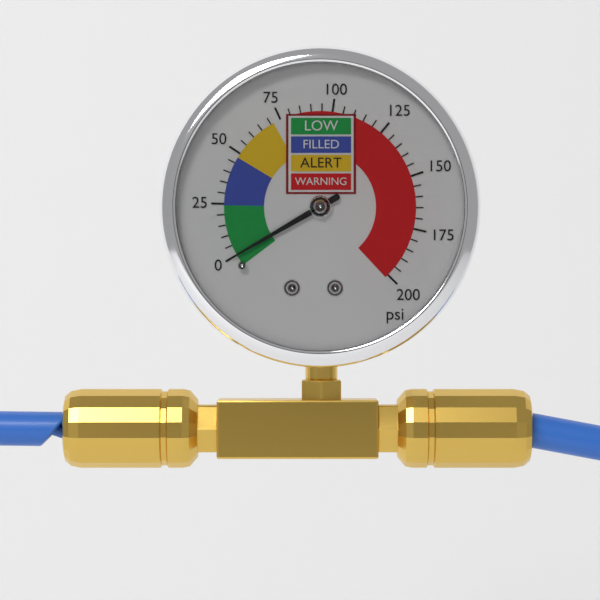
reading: 0 psi
